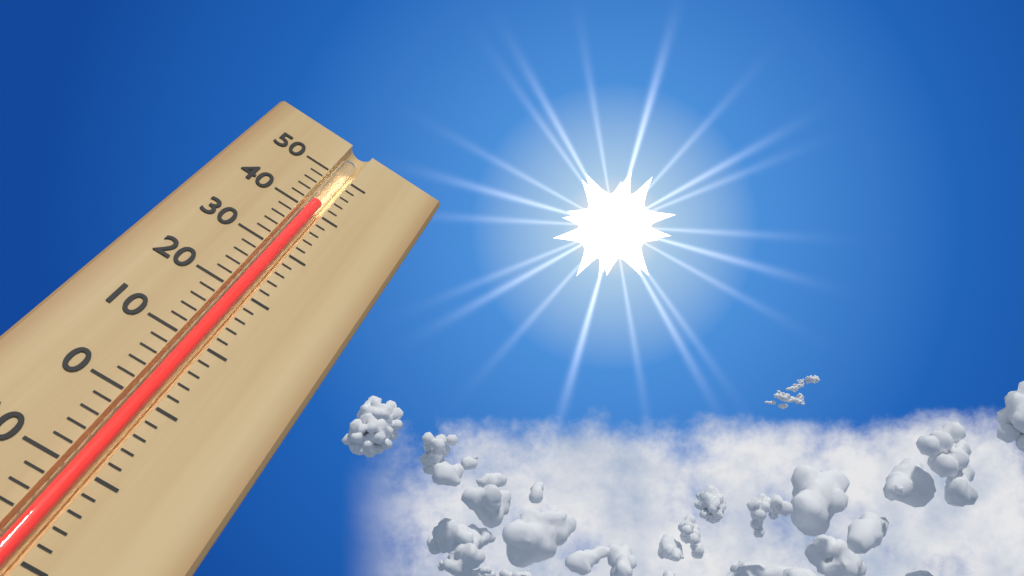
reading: 42 (no unit)
